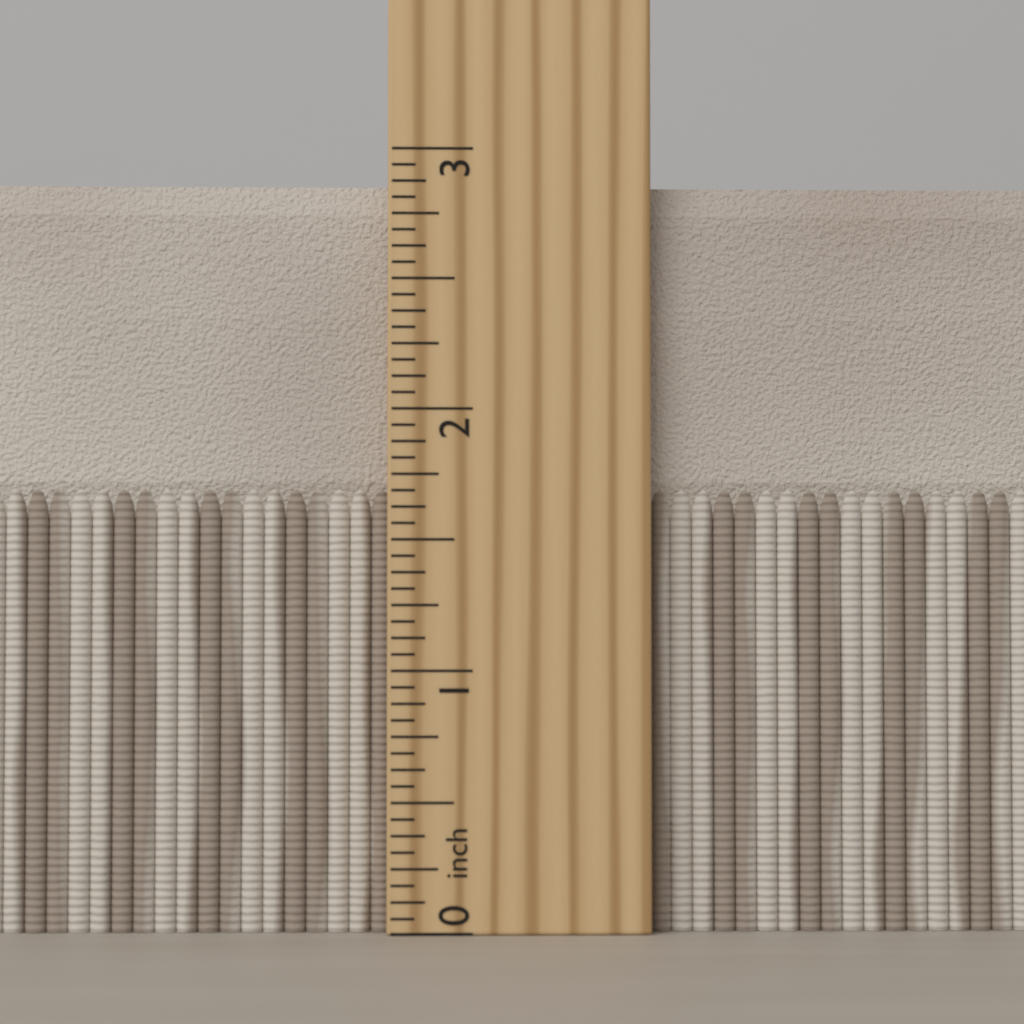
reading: 2.8750 inch
